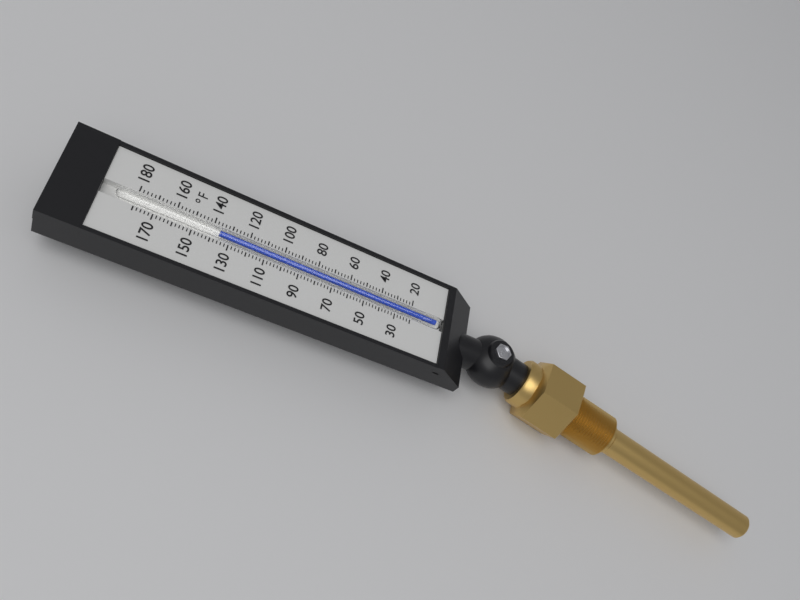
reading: 136 °F
